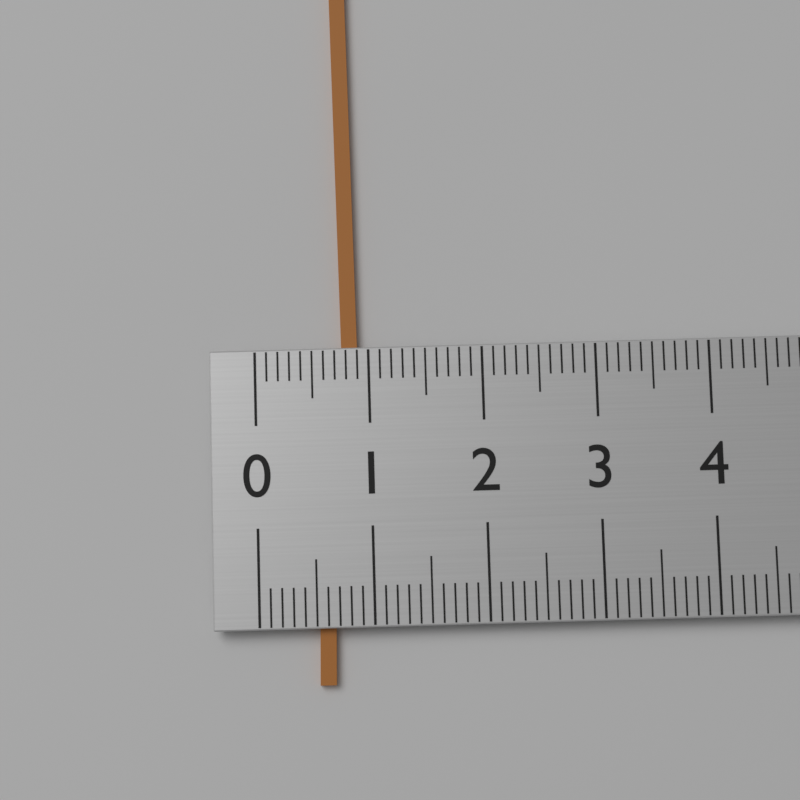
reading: 0.9 (no unit)
